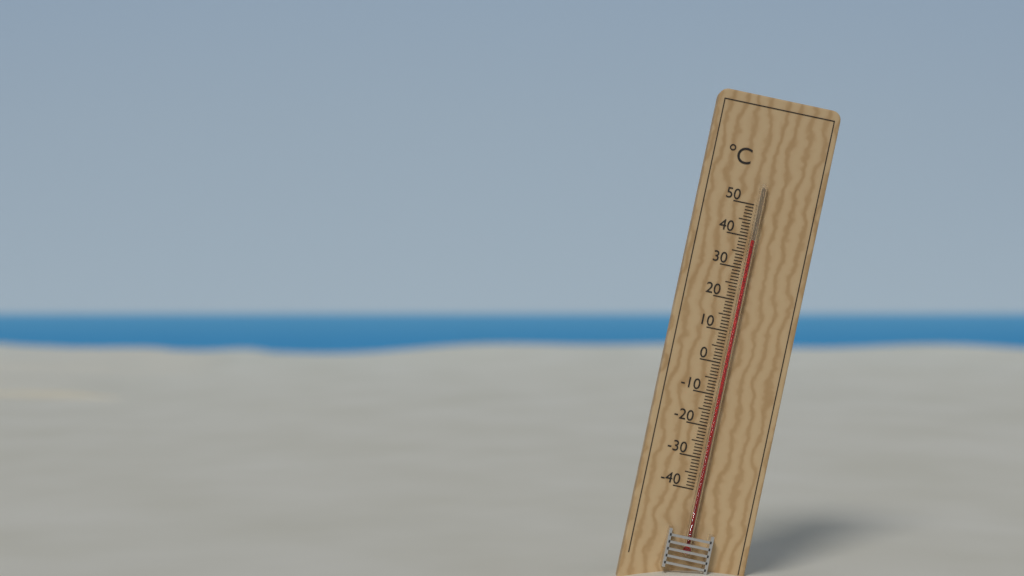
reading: 39 °C
